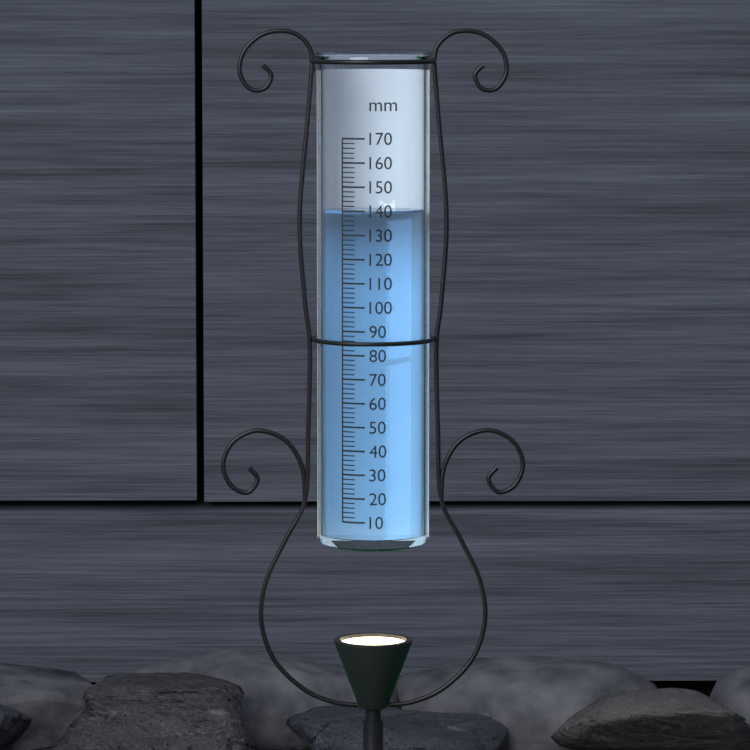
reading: 140 mm
